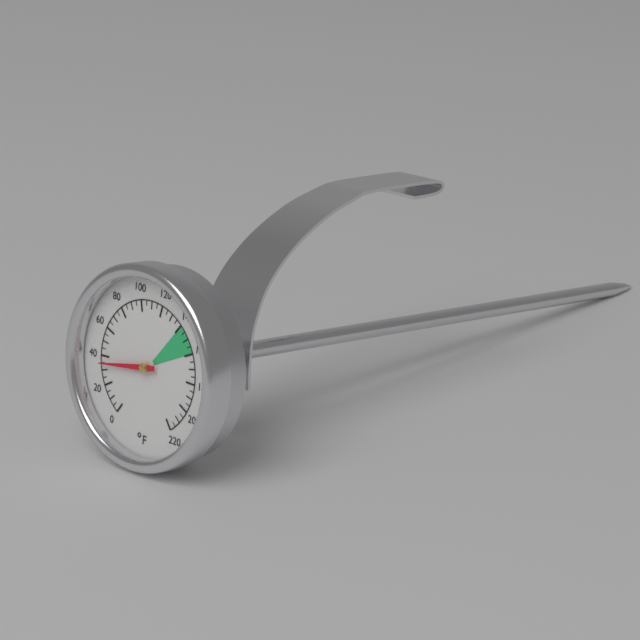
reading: 35 °F
